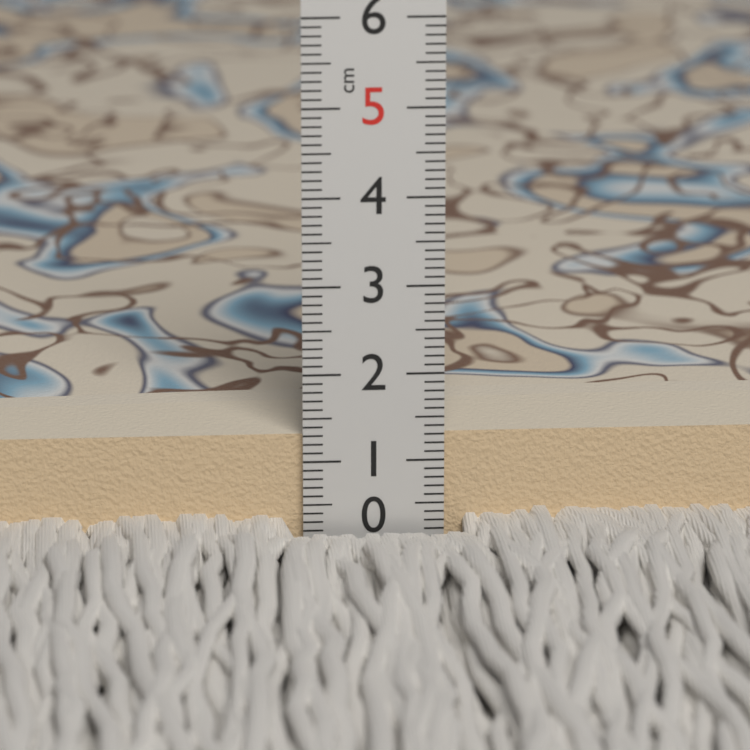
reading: 1.3 cm
